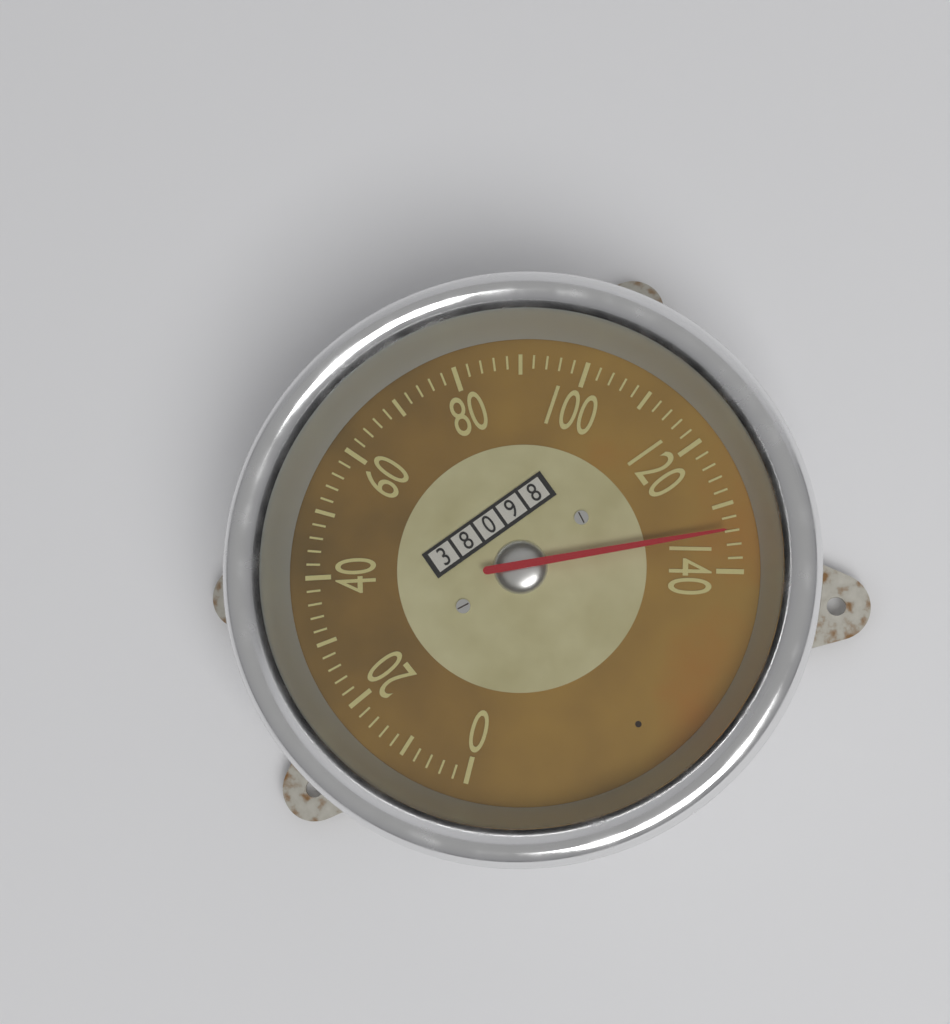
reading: 134 (no unit)
